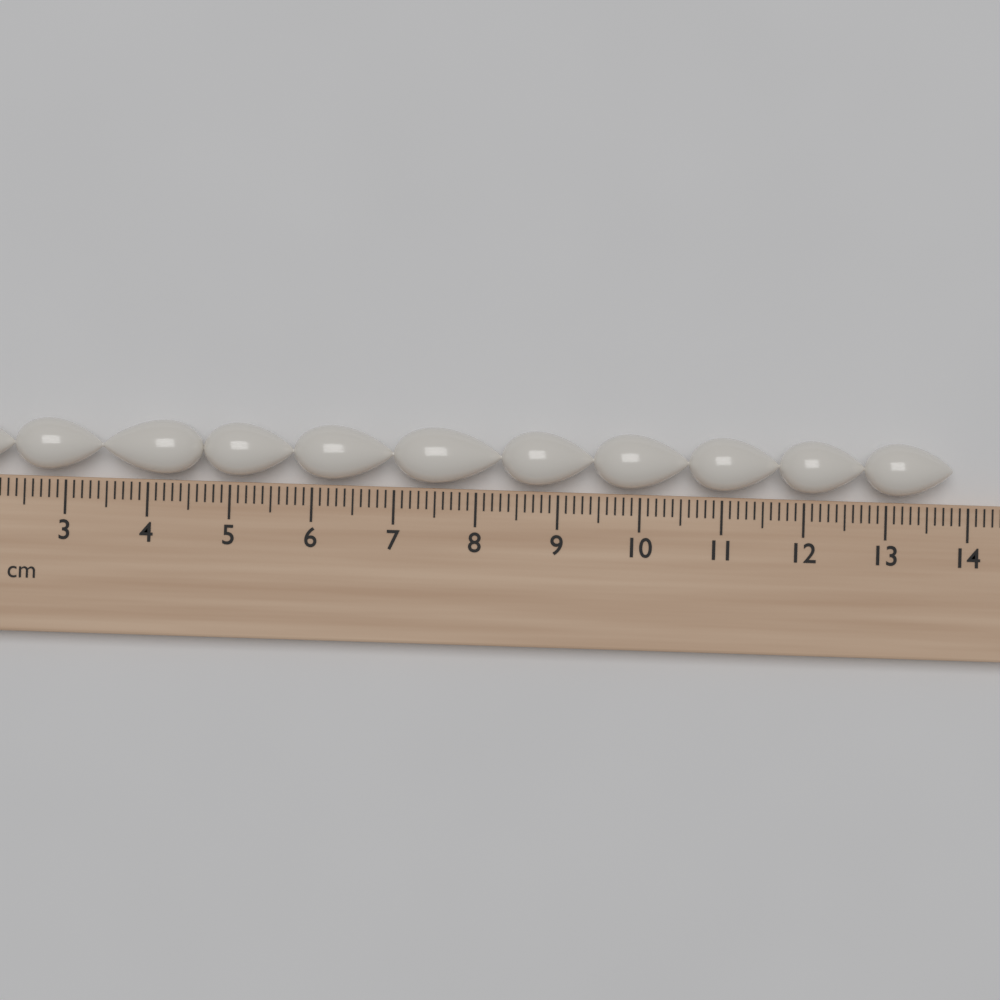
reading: 13.8 cm
